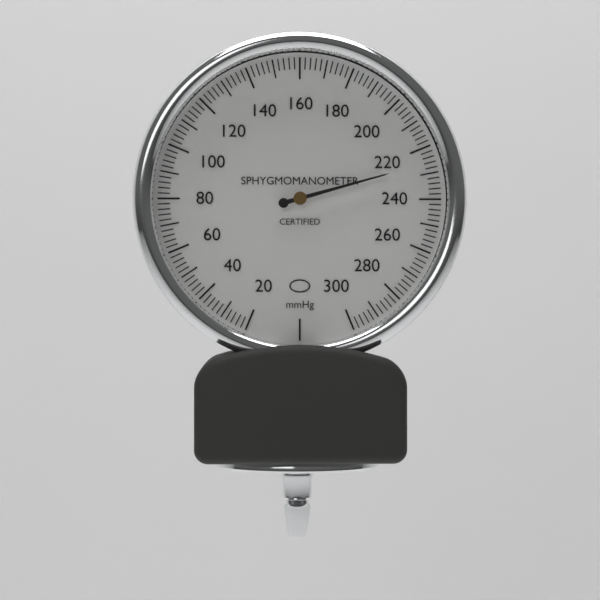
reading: 226 mmHg
